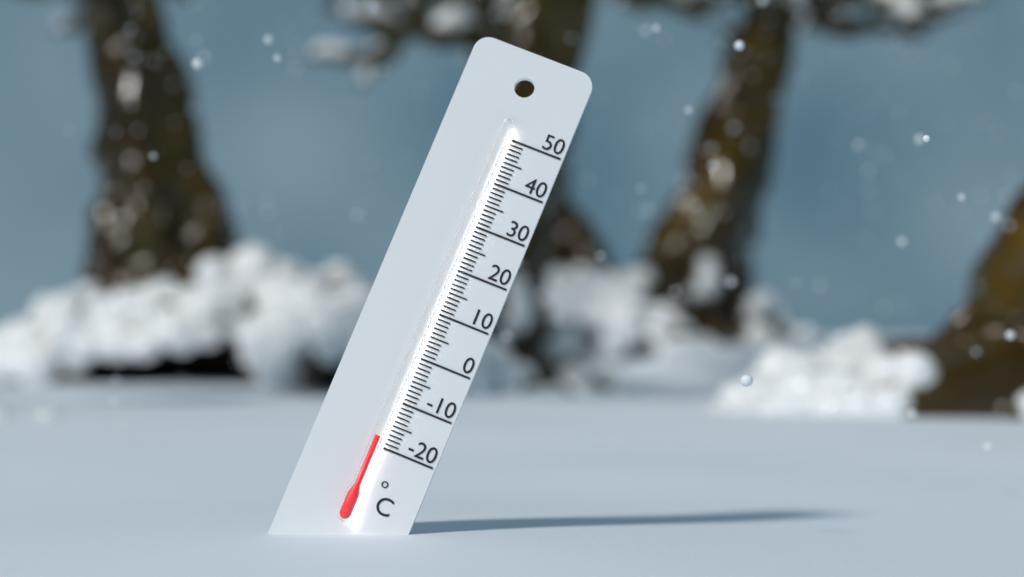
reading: -18 °C
